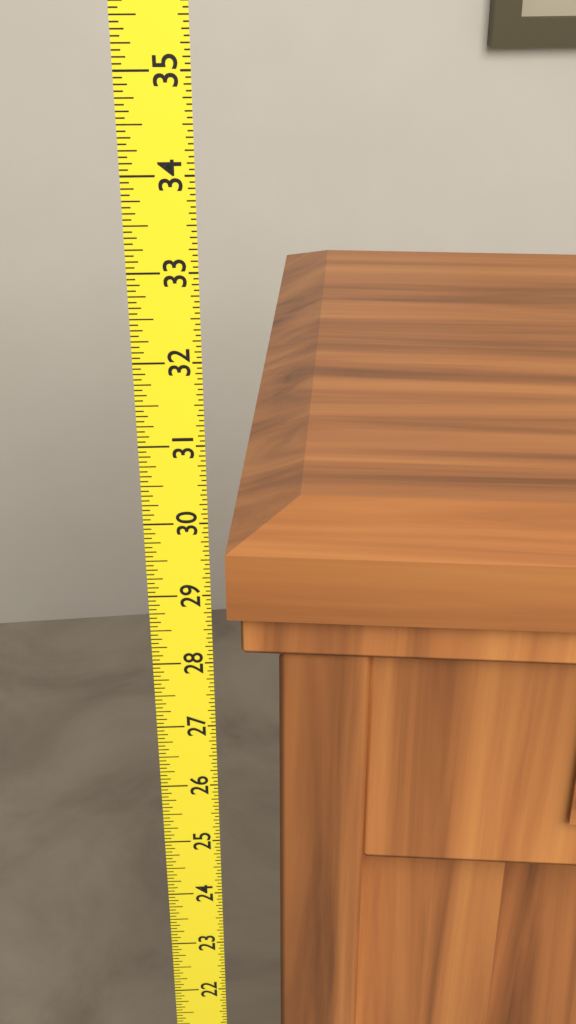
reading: 29.7500 (no unit)
